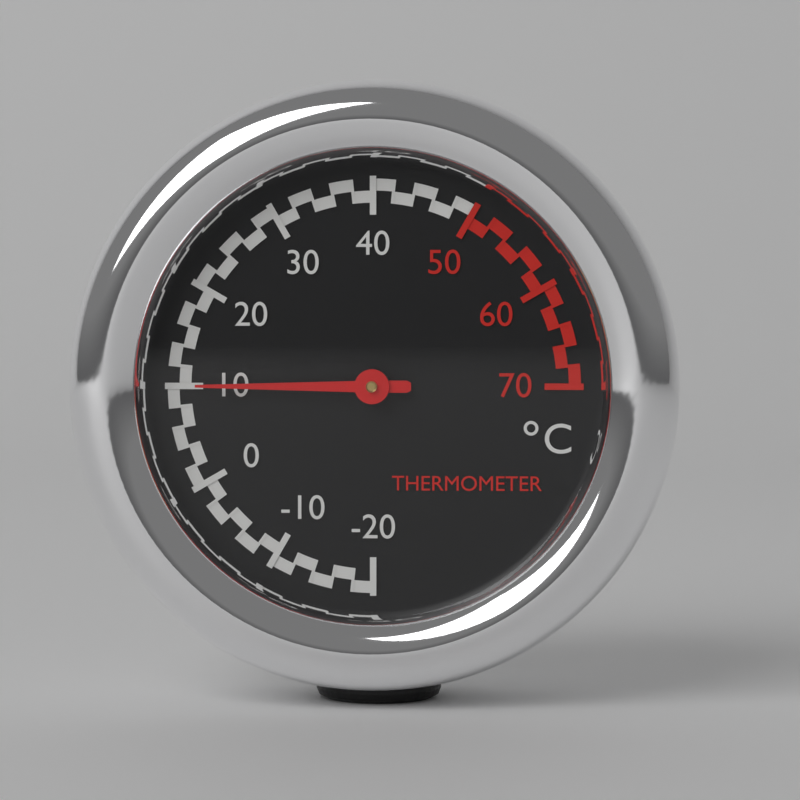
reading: 10 °C
